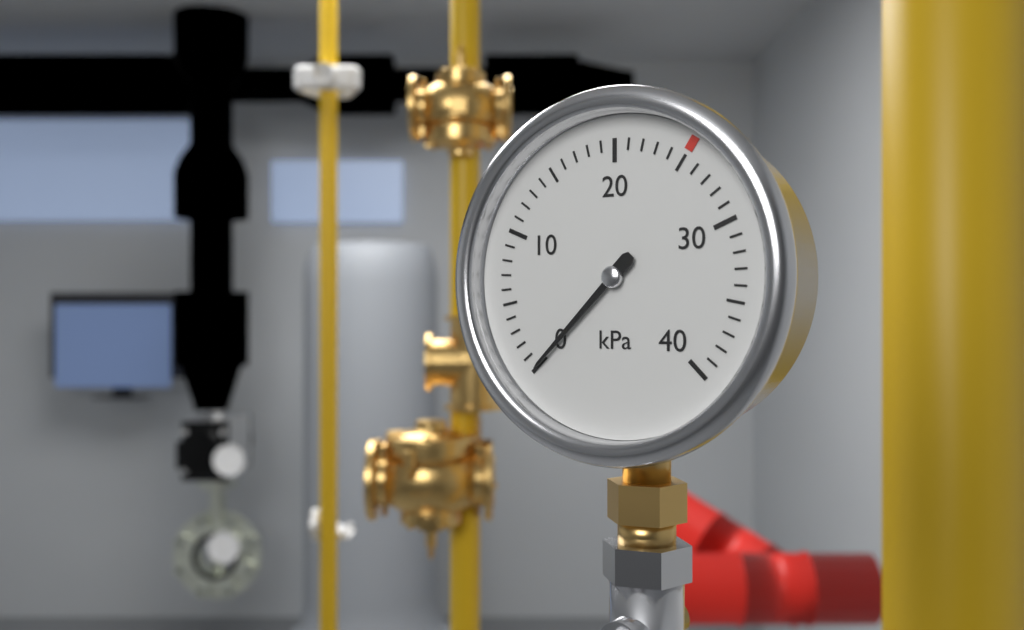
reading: 0 kPa
